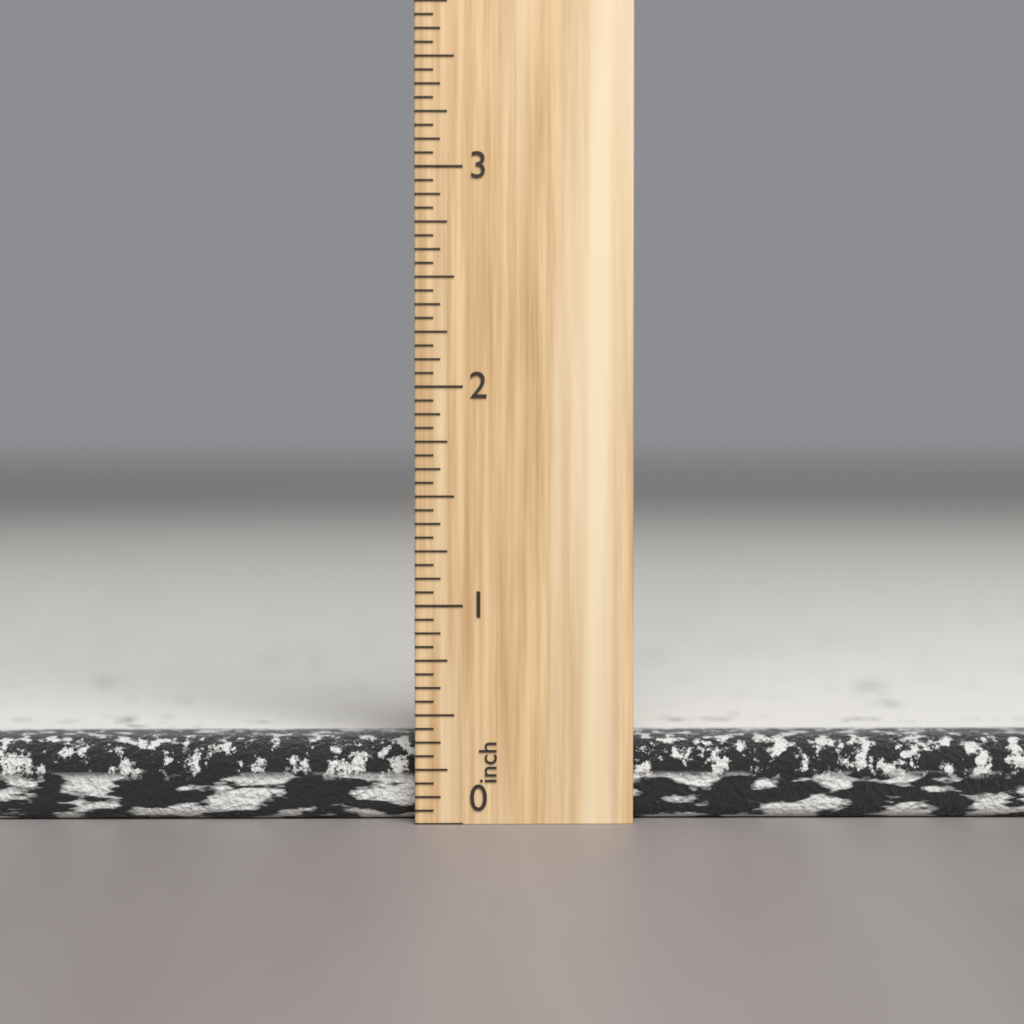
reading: 0.3750 inch
